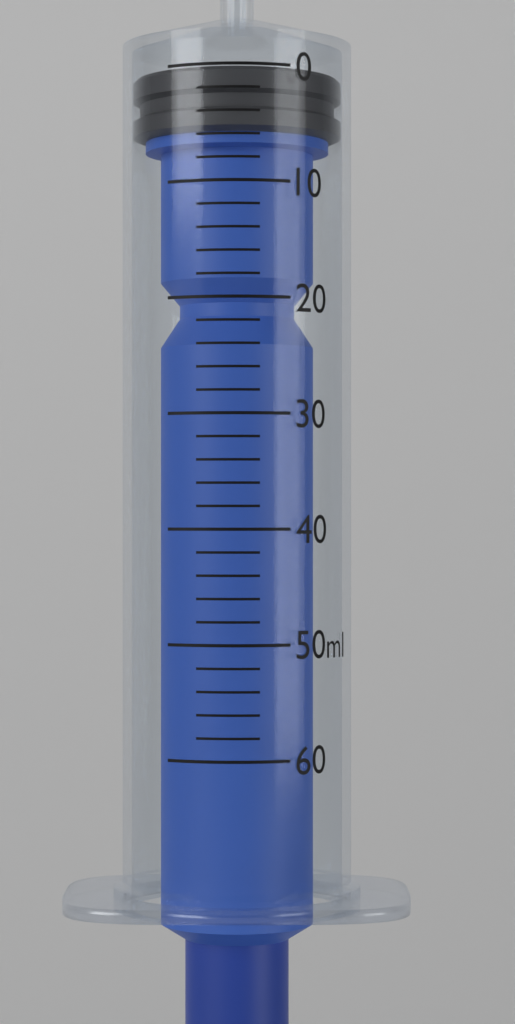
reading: 0 ml
